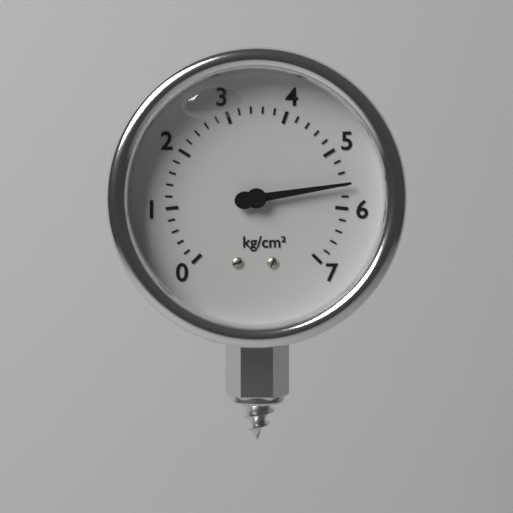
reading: 5.6 kg/cm²
